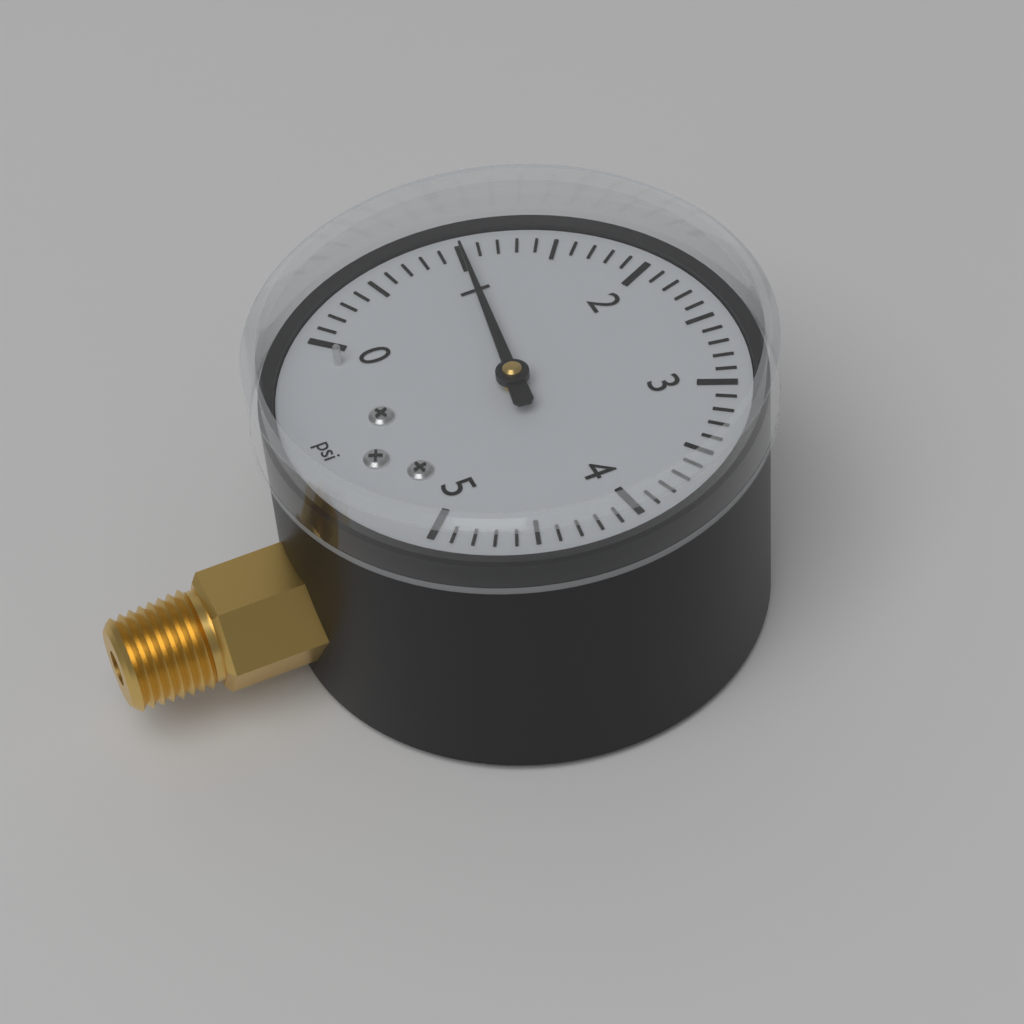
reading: 1.0 psi
